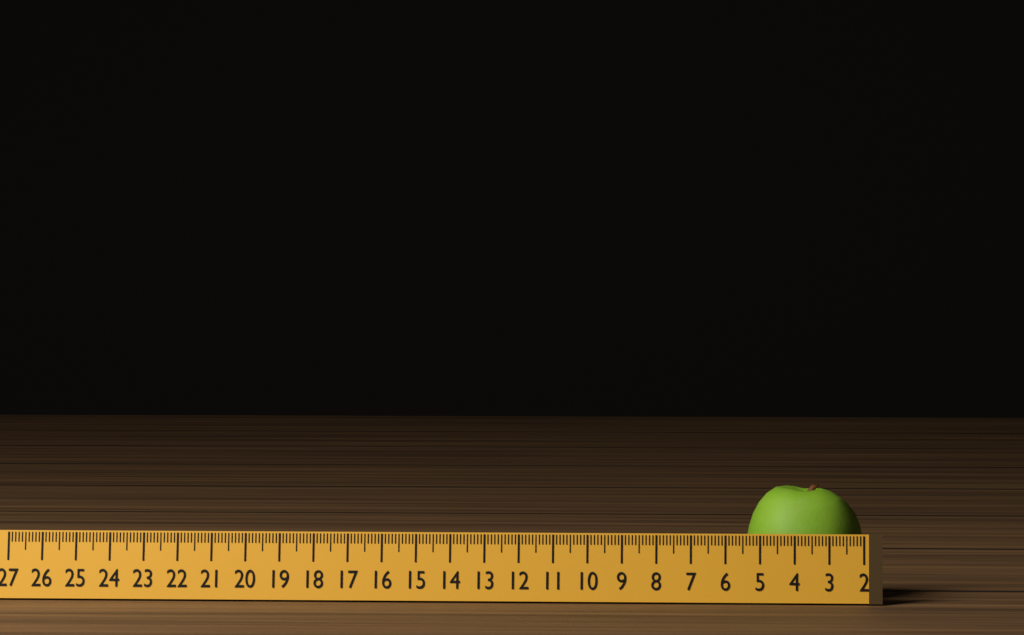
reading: 5.4 (no unit)
